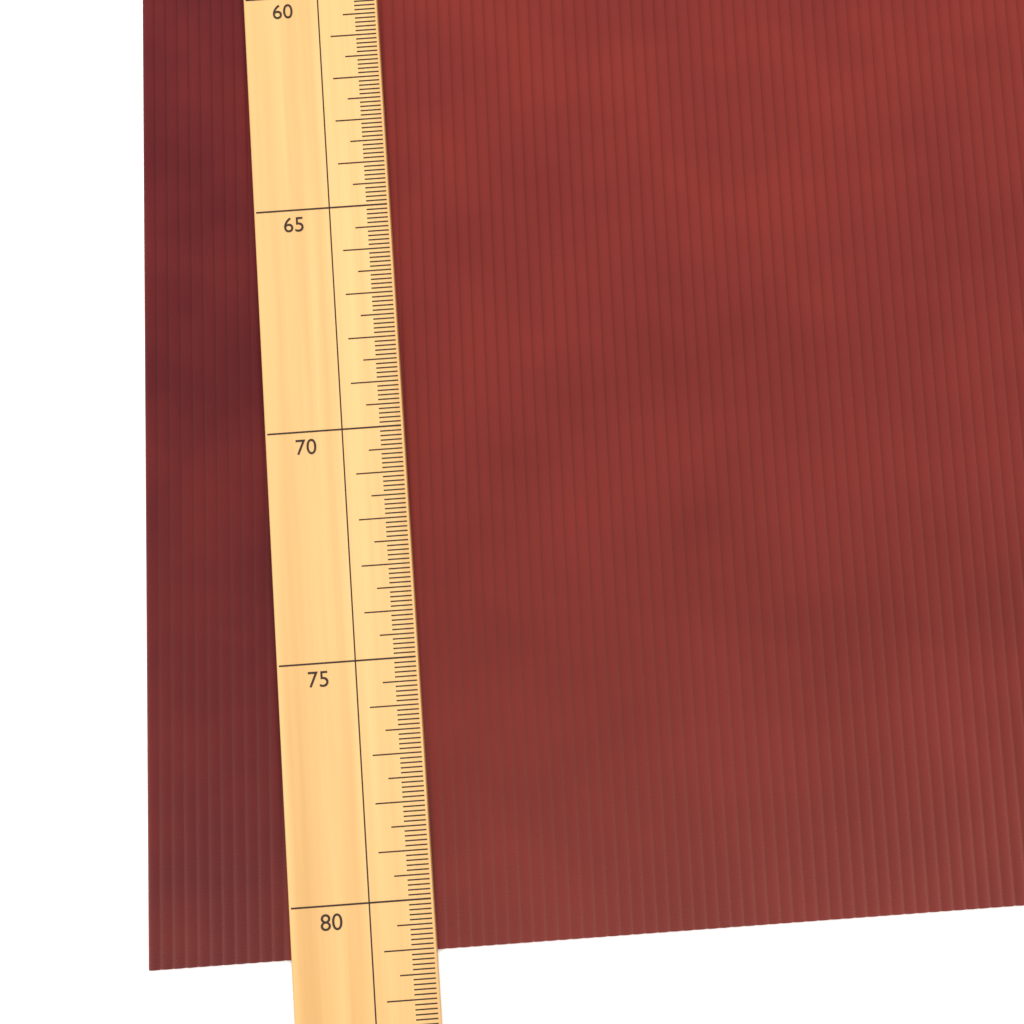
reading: 81.1 (no unit)
